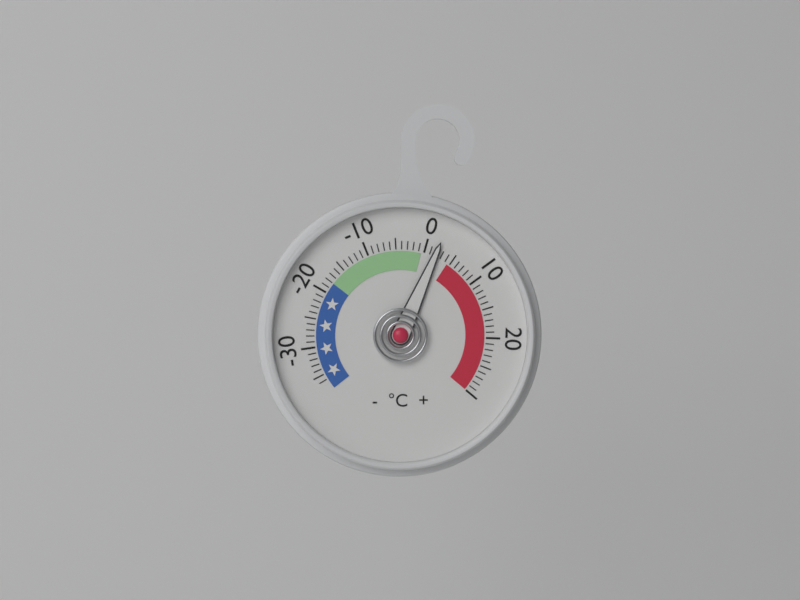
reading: 2 °C
